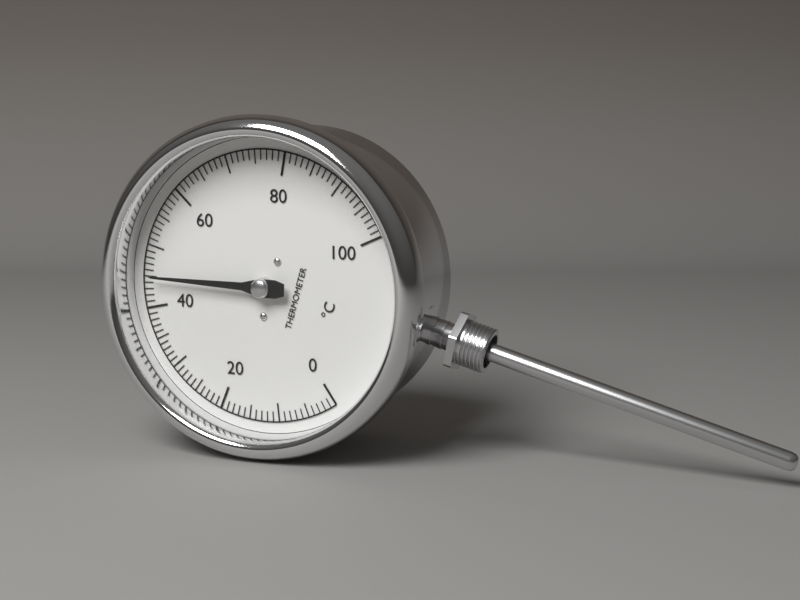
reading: 45 °C
